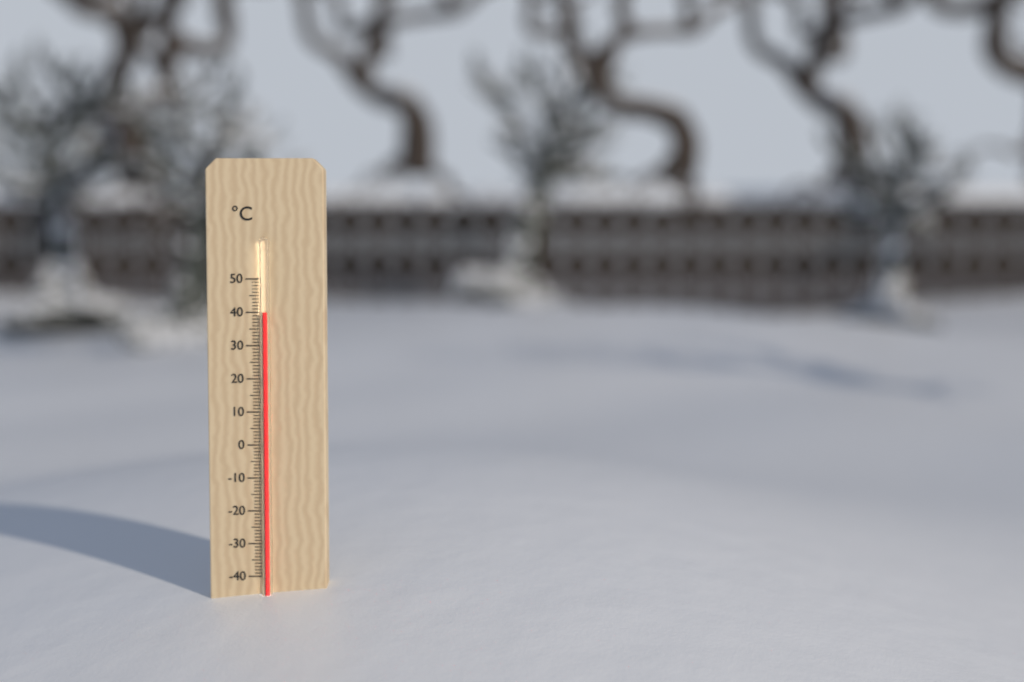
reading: 40 °C
